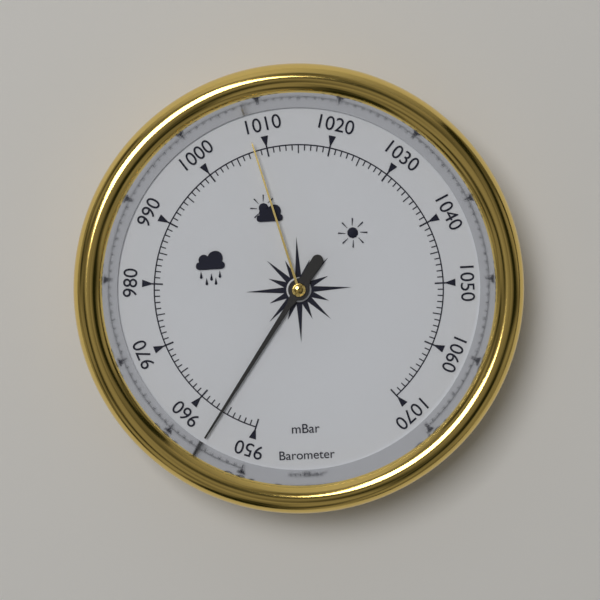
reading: 956 mbar
